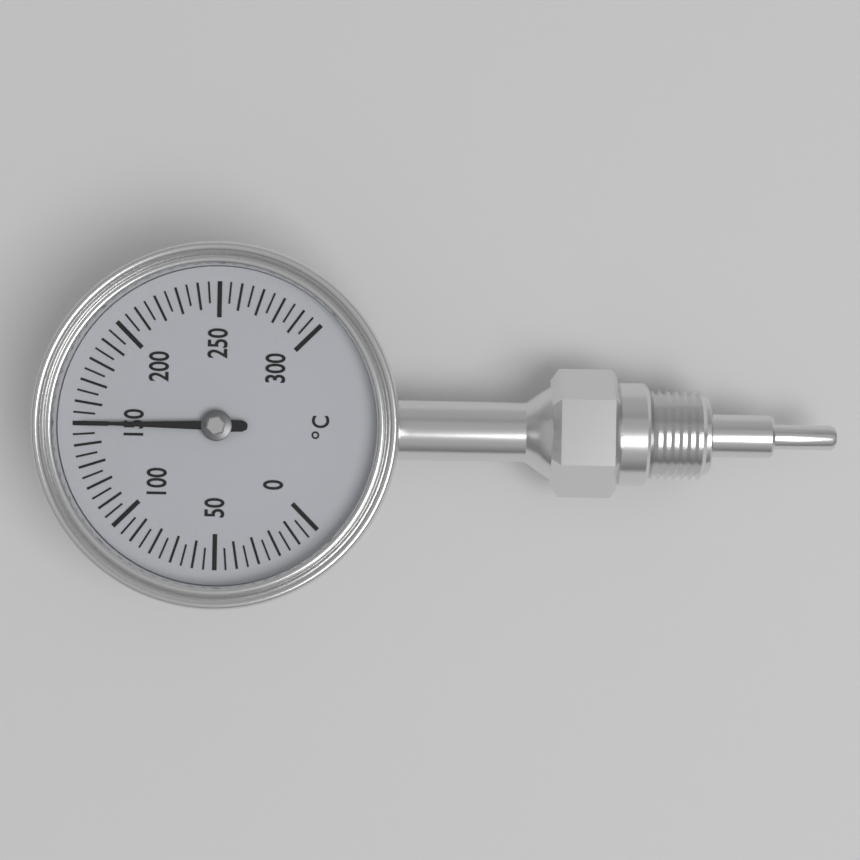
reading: 150 °C
